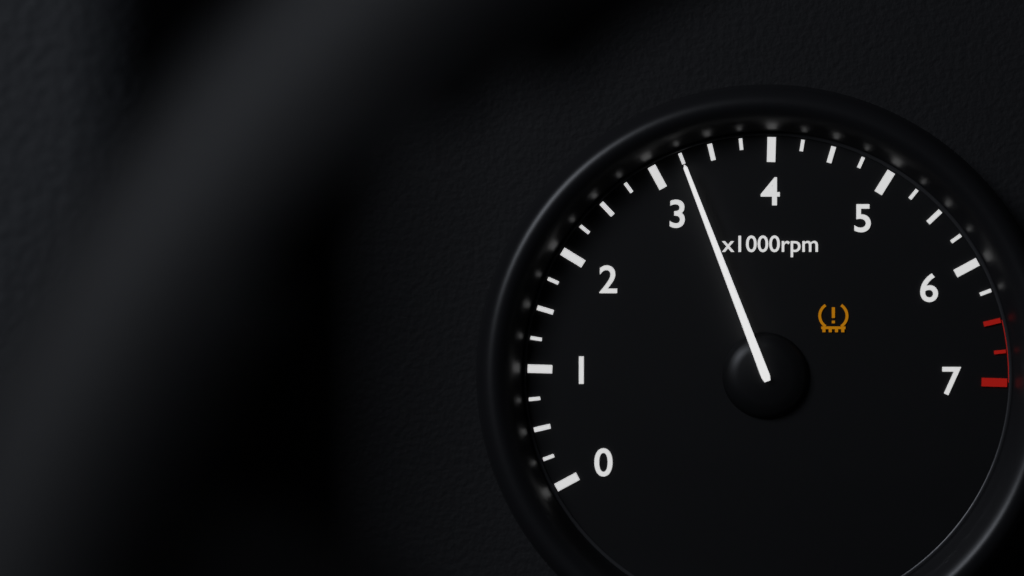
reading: 3250 rpm
